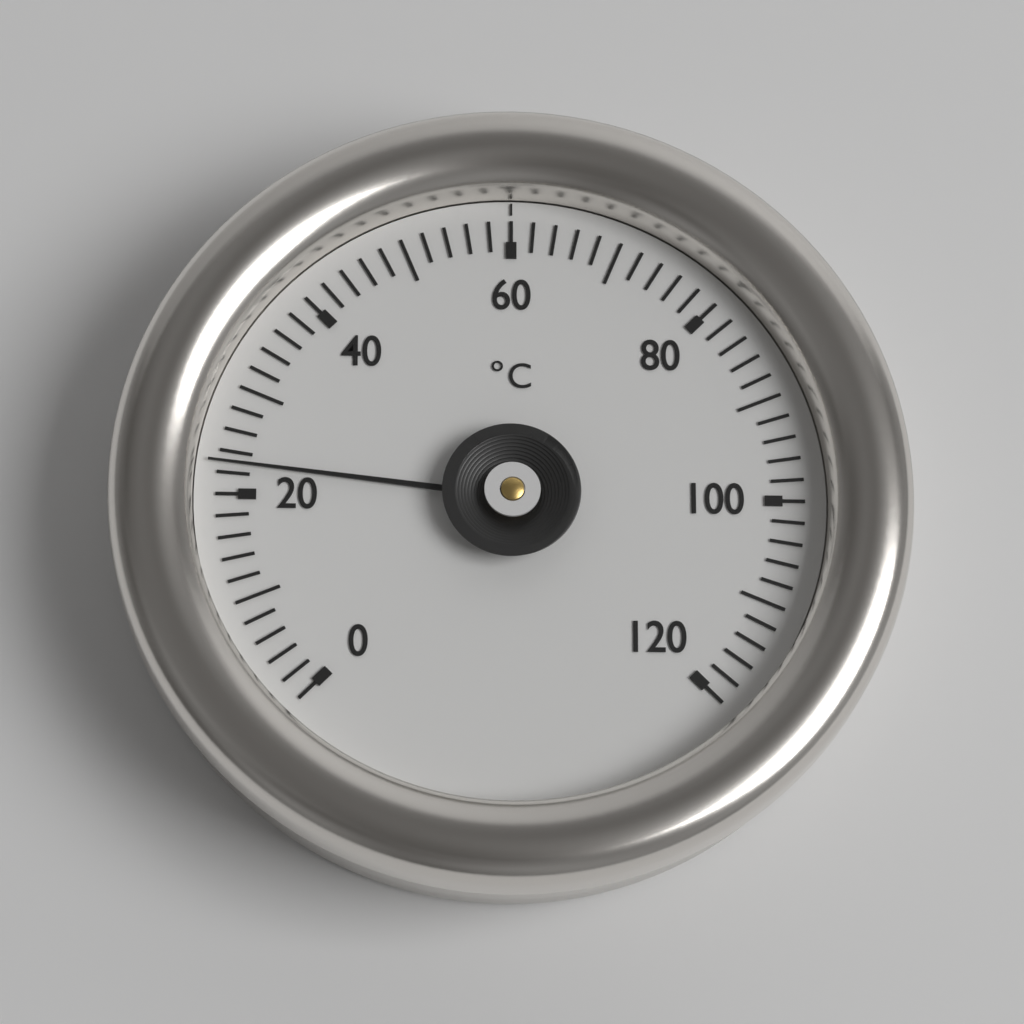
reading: 23 °C
